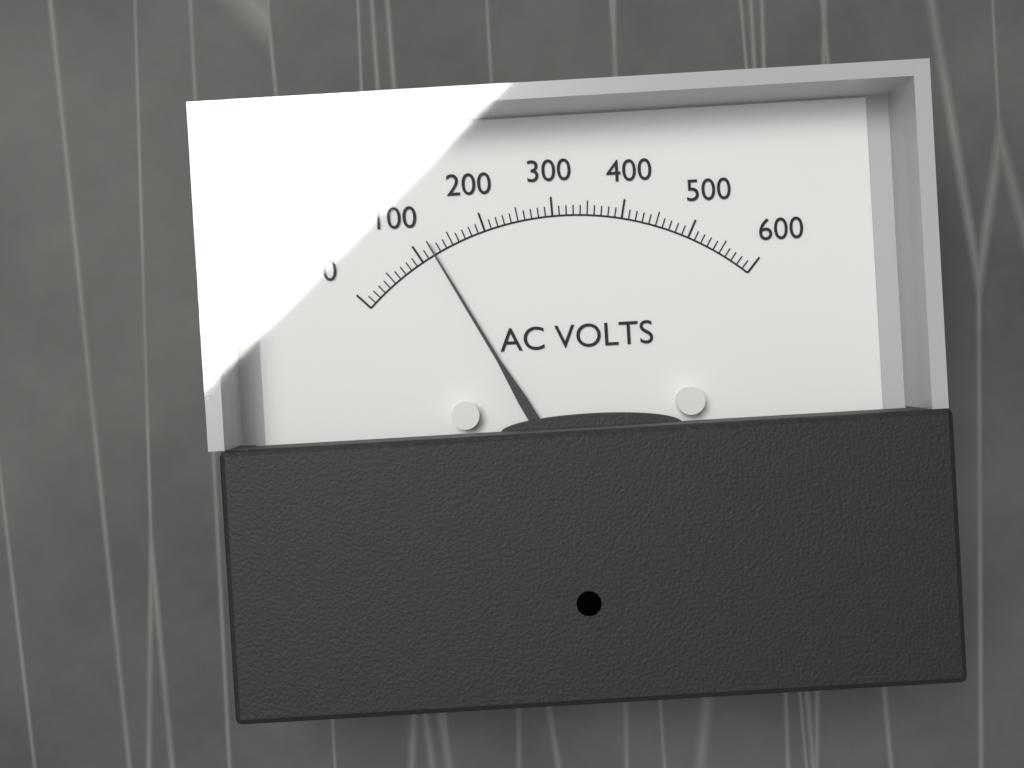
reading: 120 V
